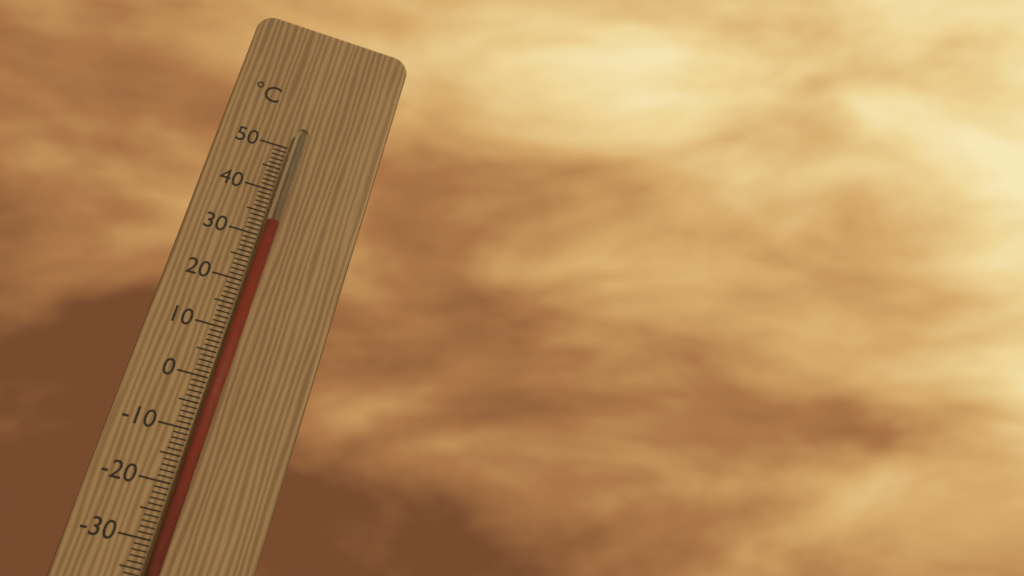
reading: 33 °C
